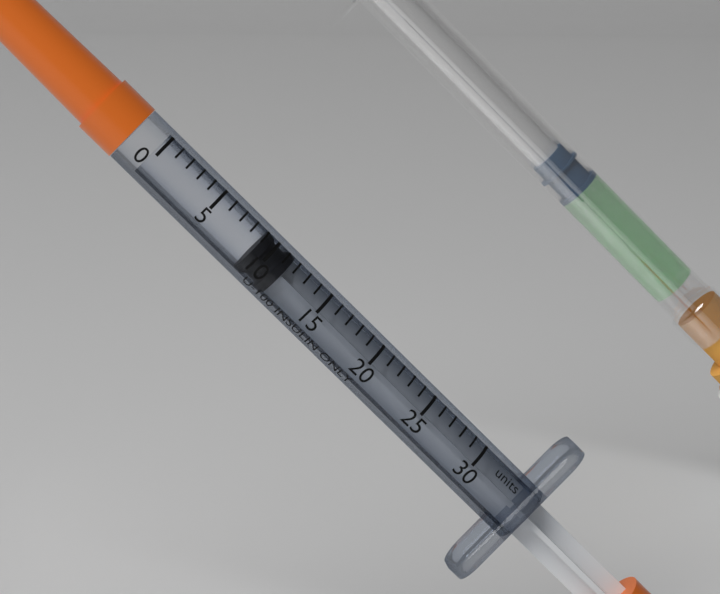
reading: 9 units
